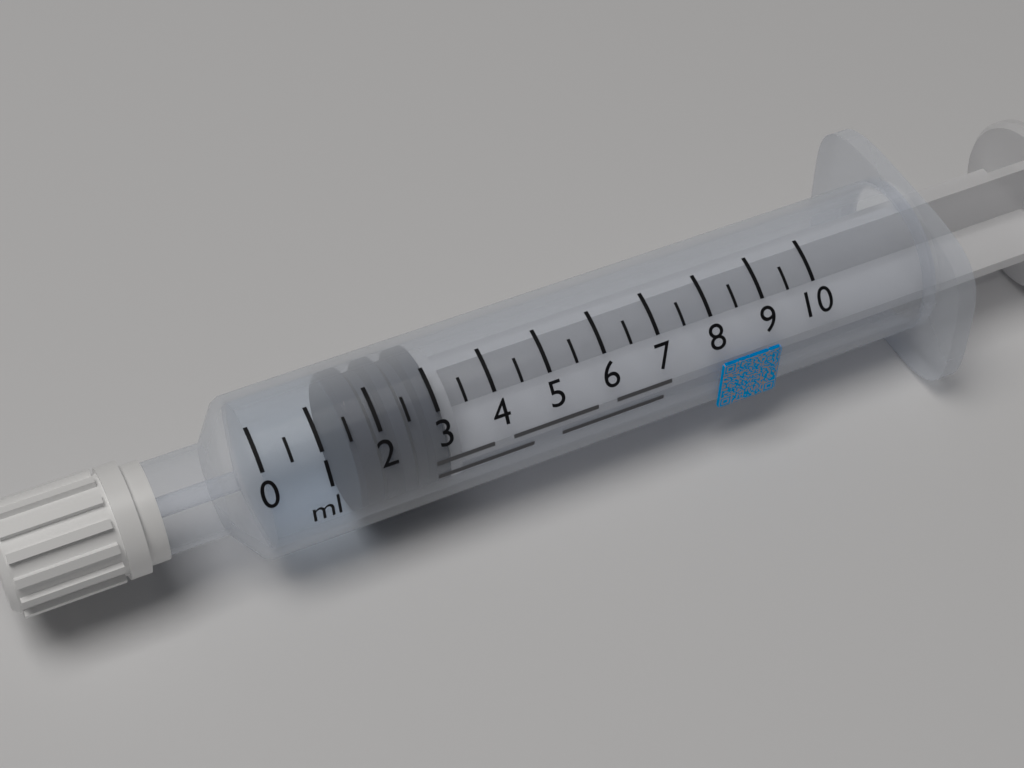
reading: 1.5 ml
